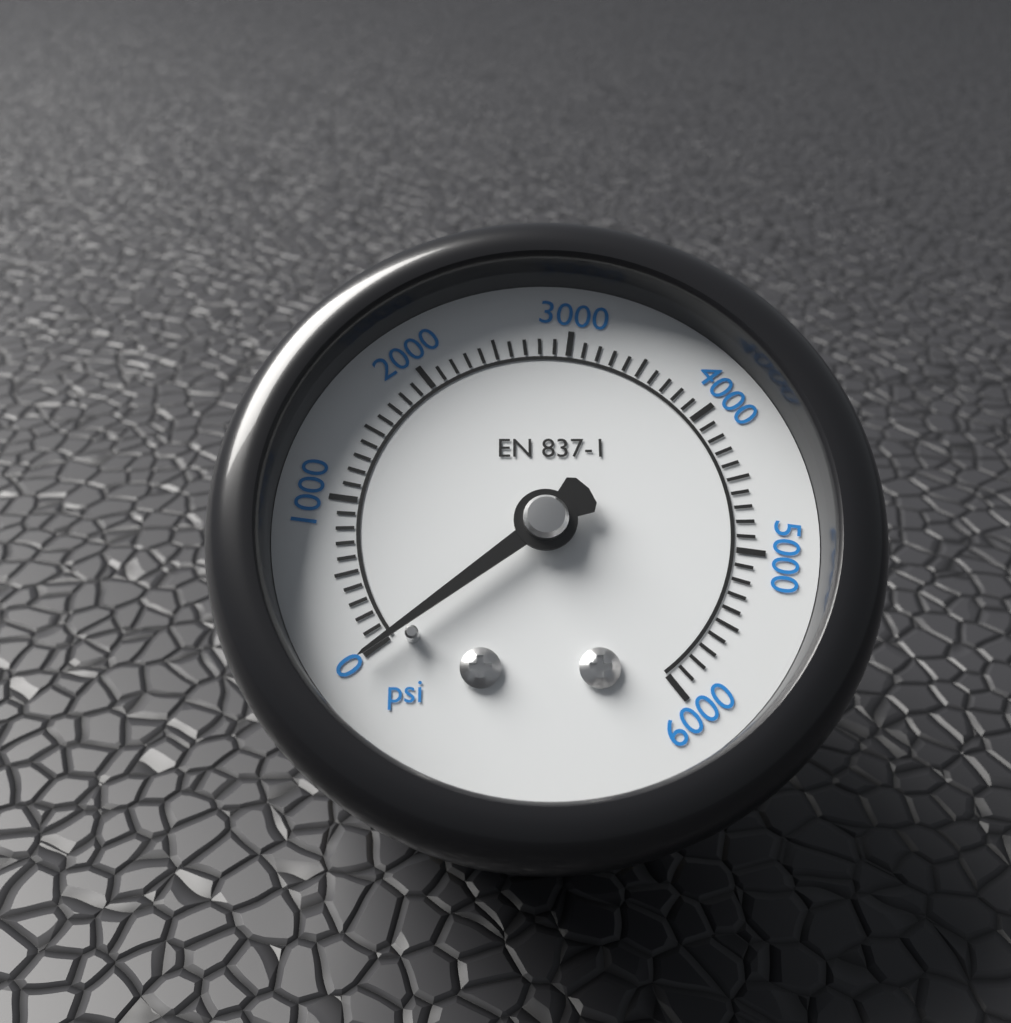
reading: 0 psi
